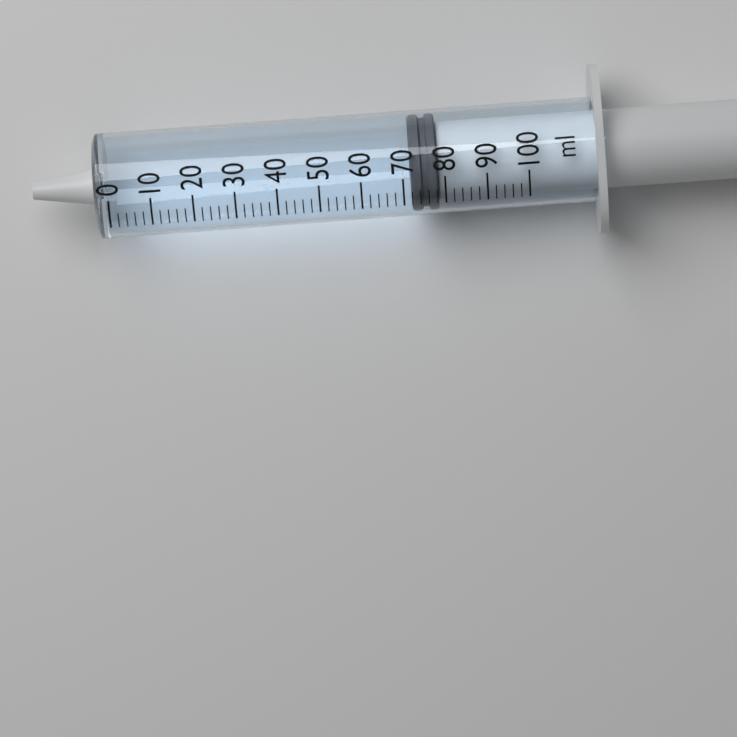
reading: 72 ml
